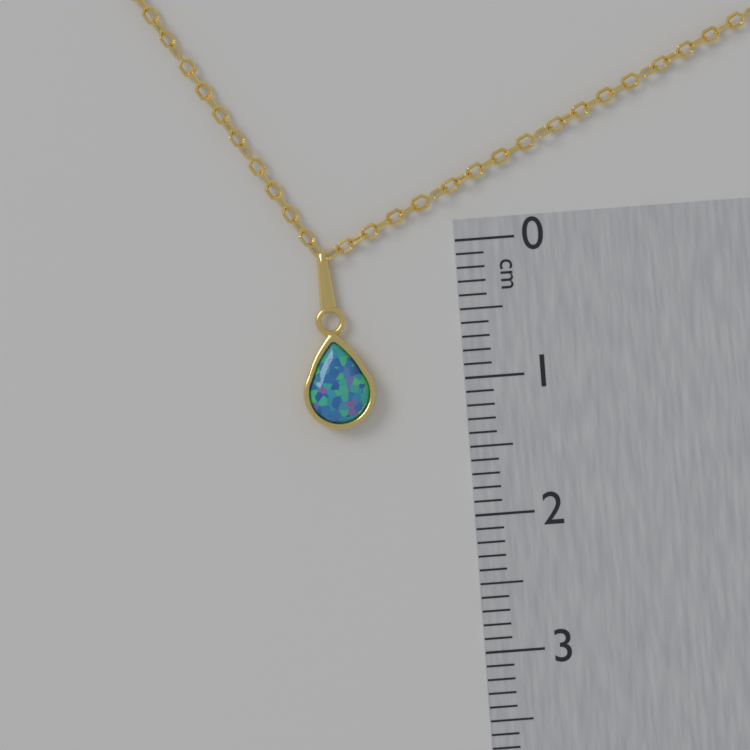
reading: 1.3 cm
